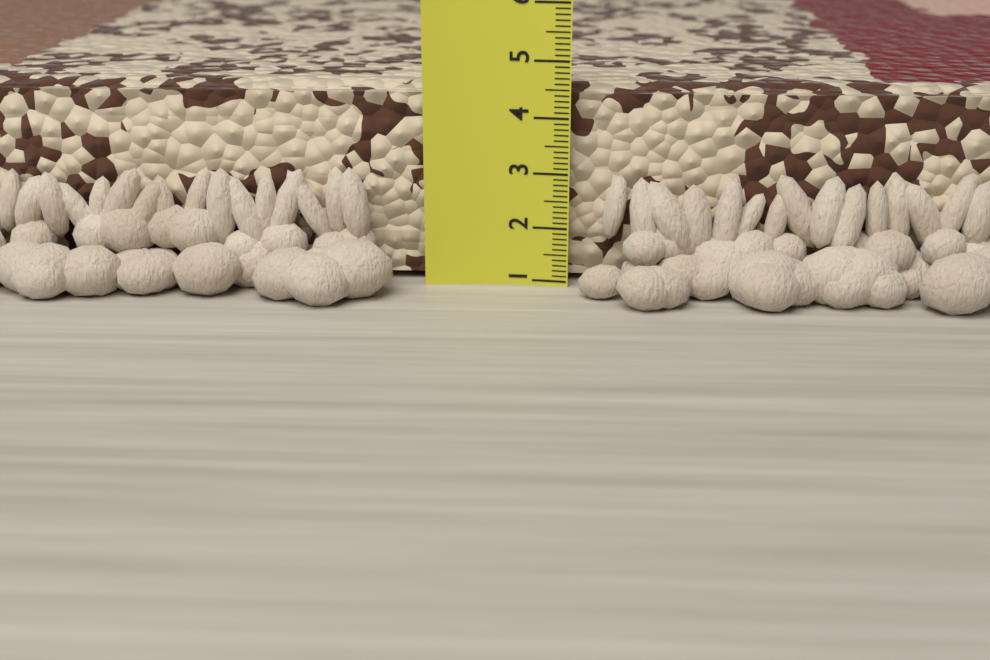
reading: 4.5 (no unit)
